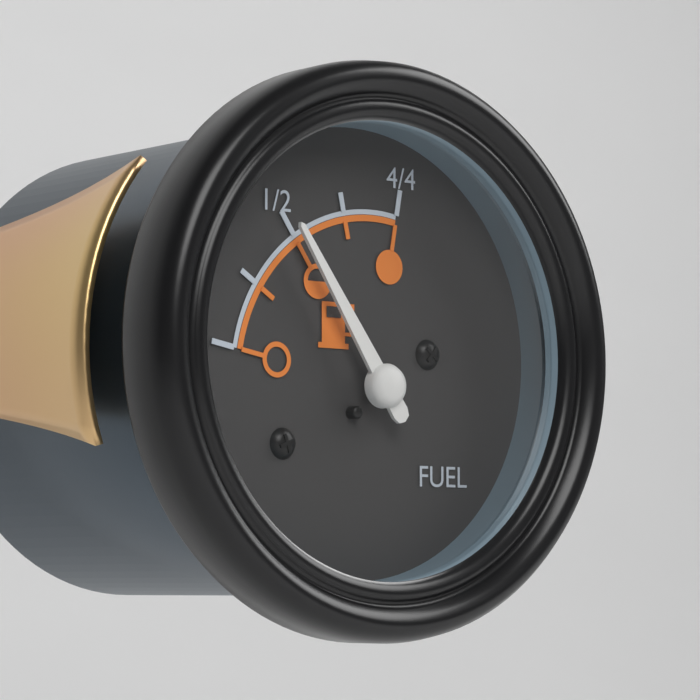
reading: 0.50 (no unit)
